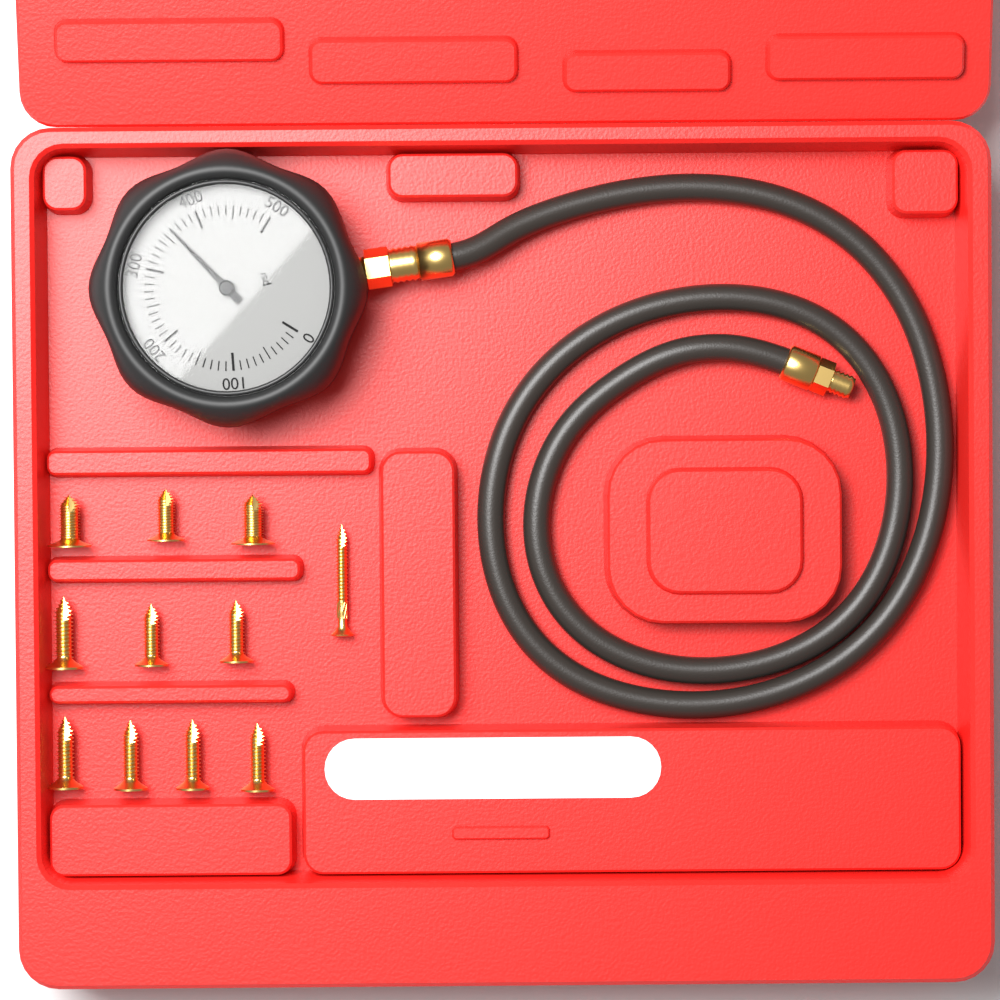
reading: 360 psi
